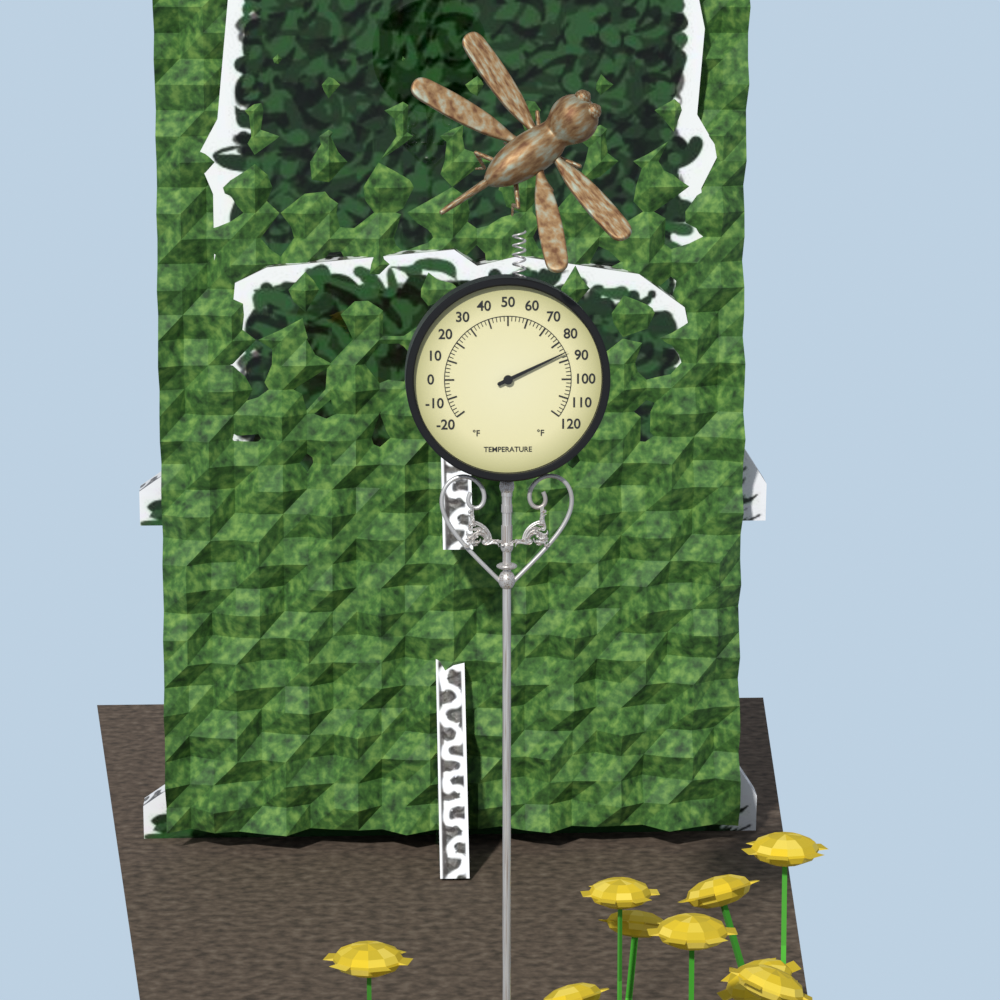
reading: 86 °F
